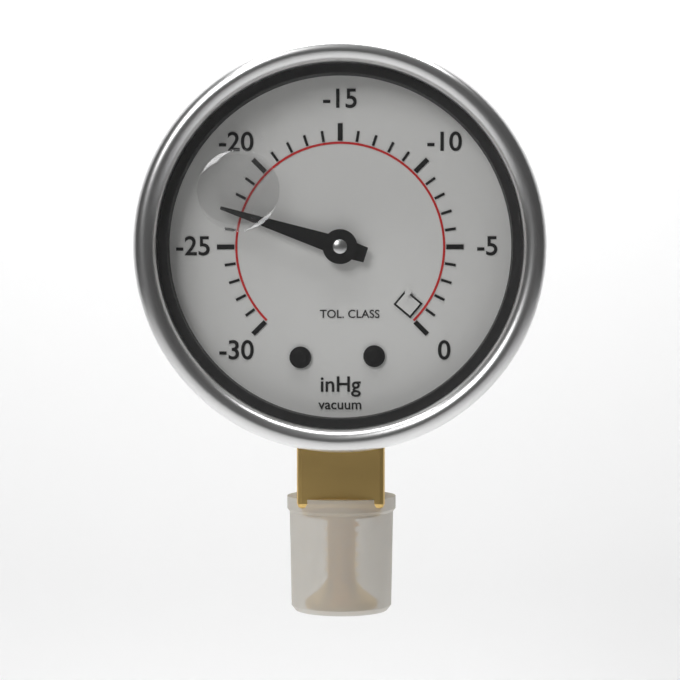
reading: -23 inHg
